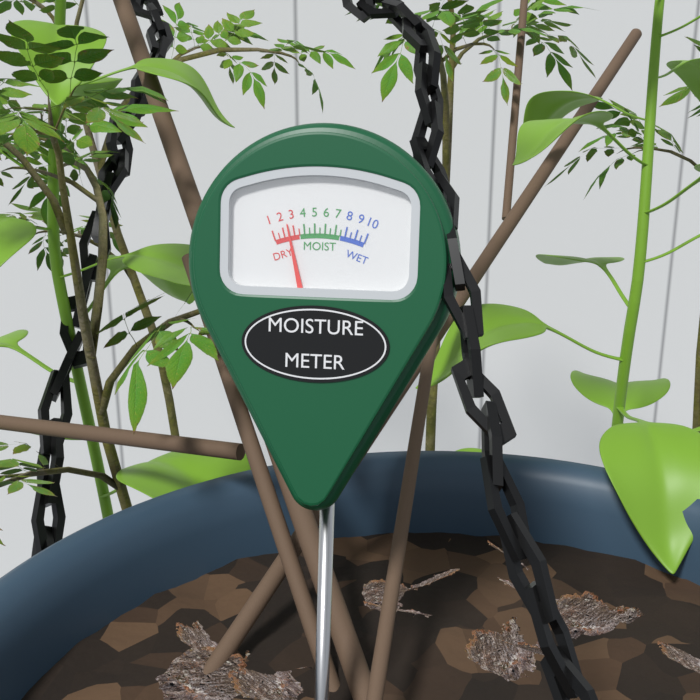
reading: 2.5 (no unit)
